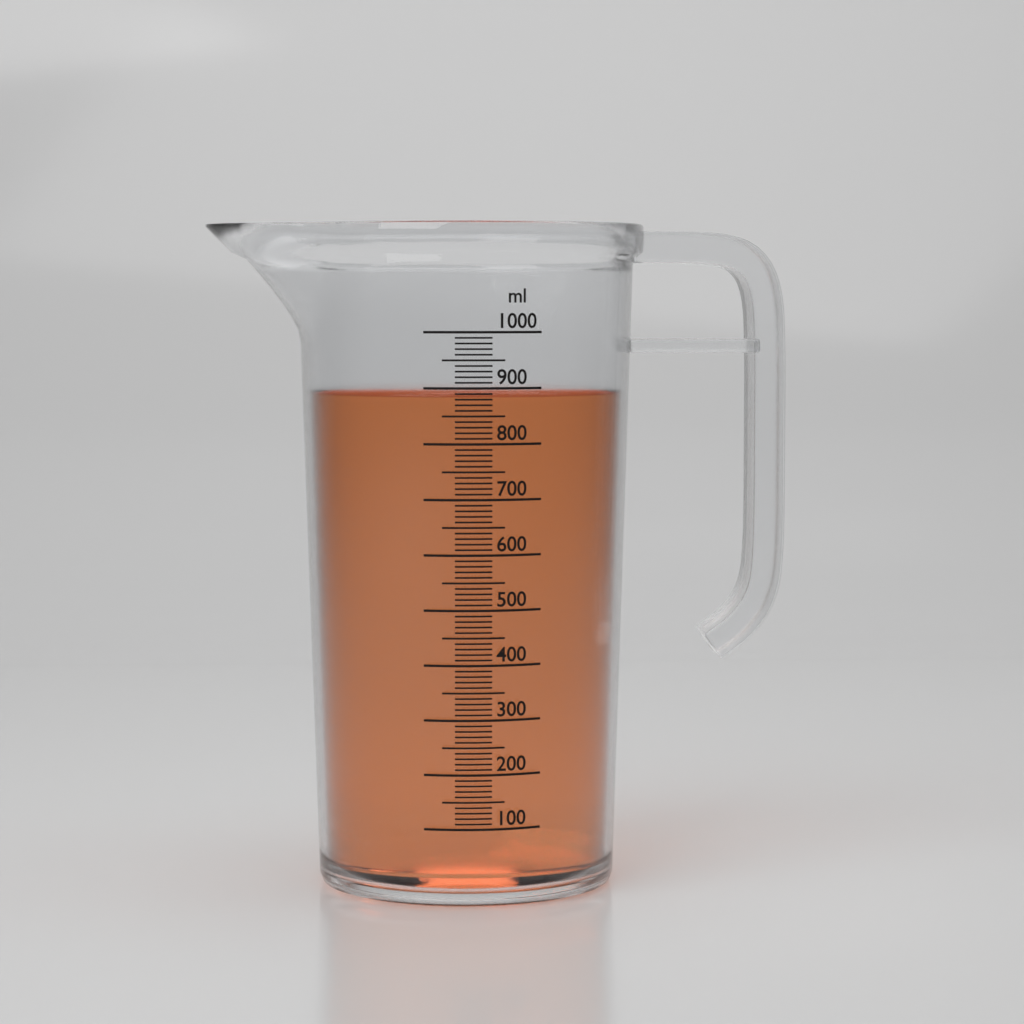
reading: 890 ml
